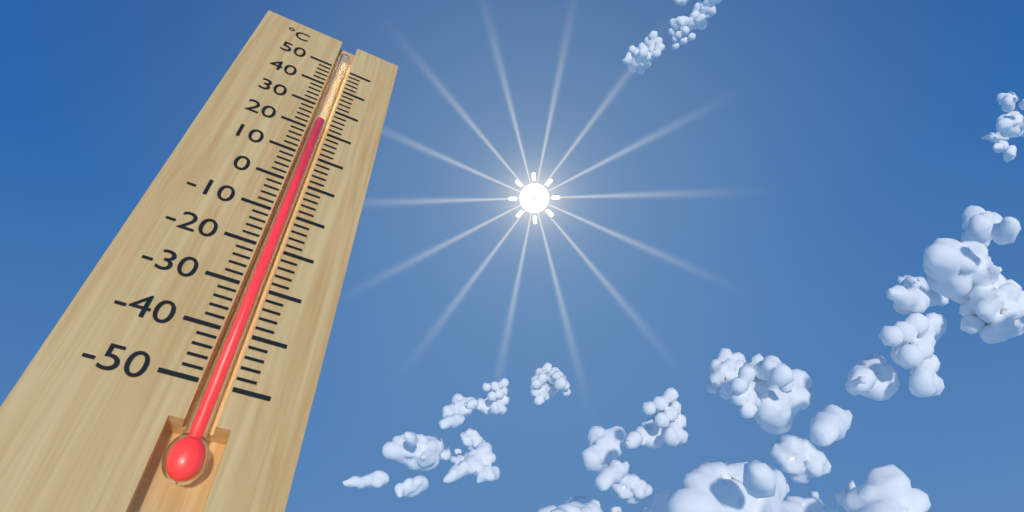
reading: 24 °C
